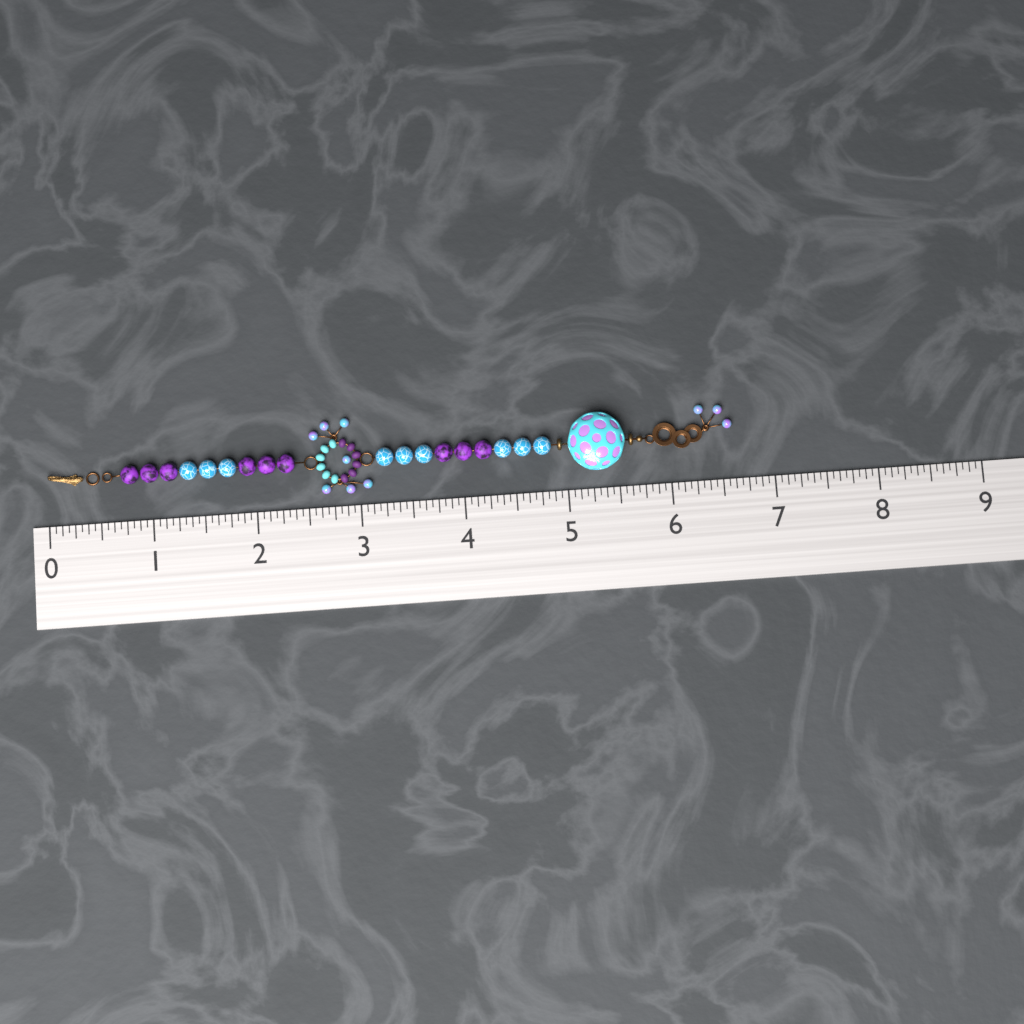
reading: 6.6250 (no unit)
